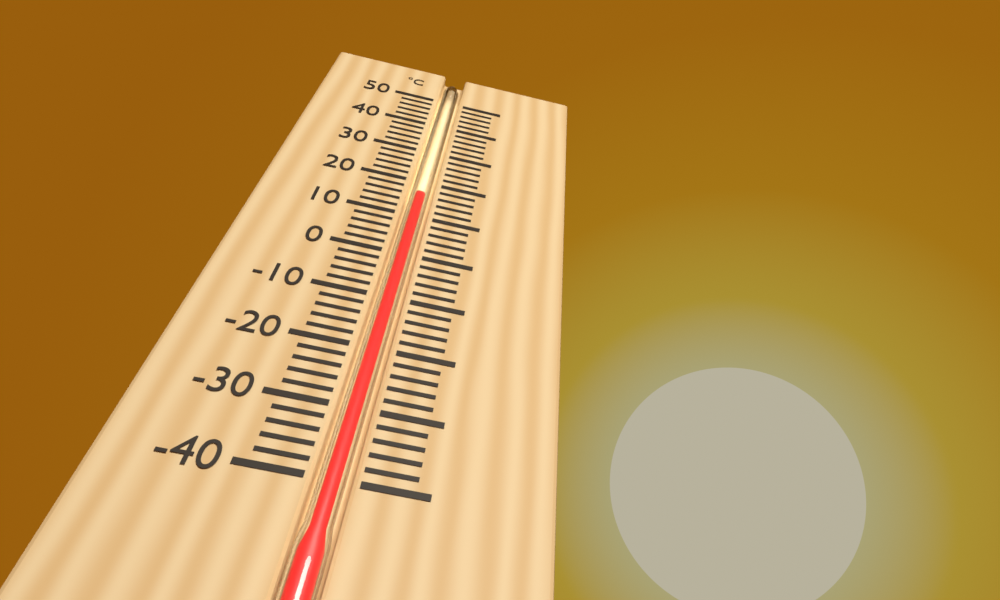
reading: 16 °C
